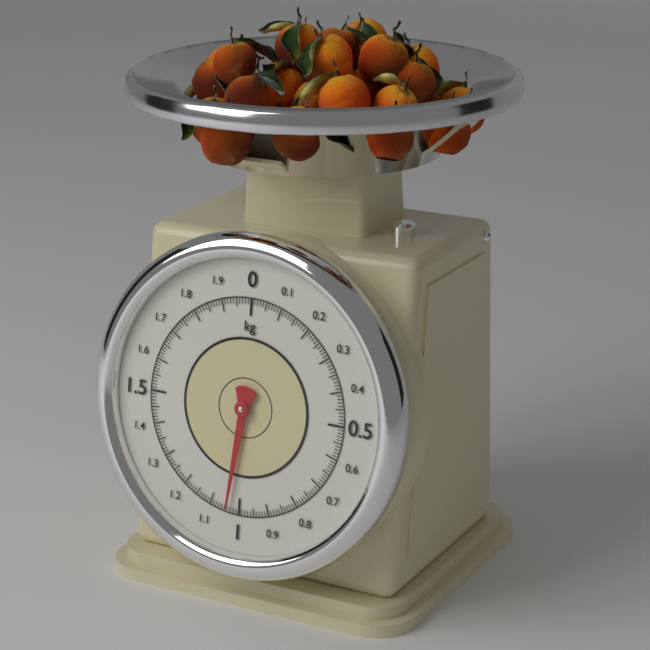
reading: 1.04 kg
